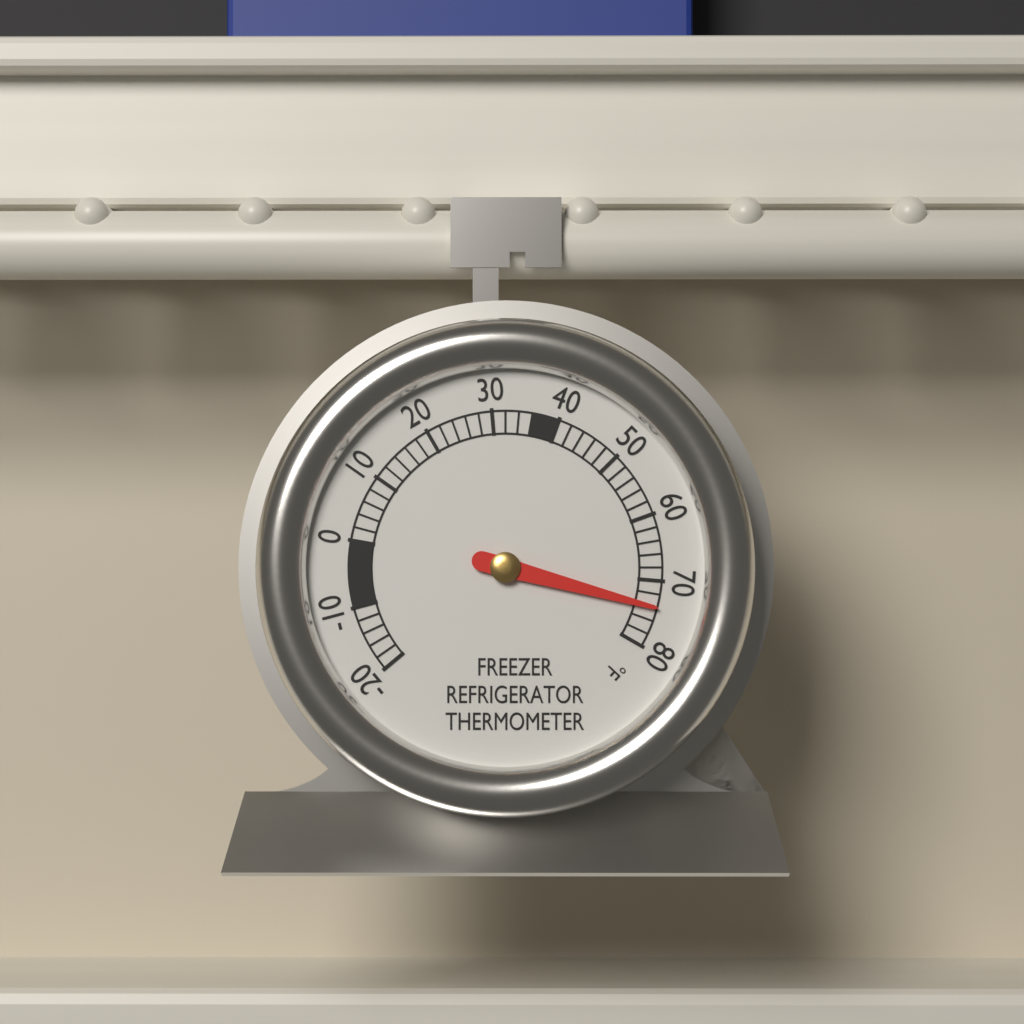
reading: 74 °F
